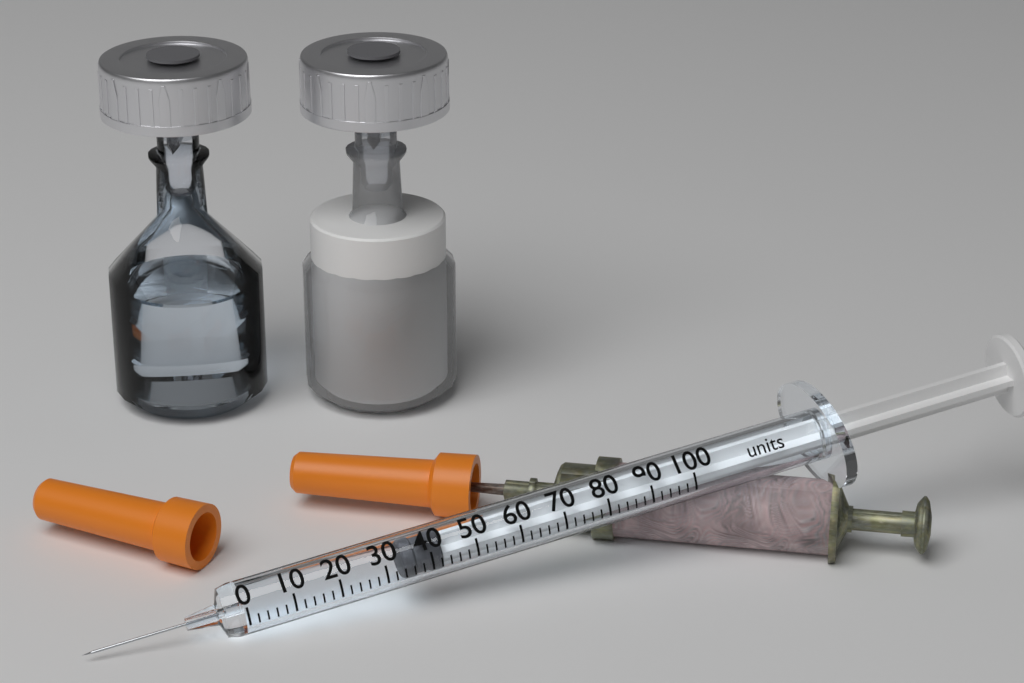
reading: 34 units
